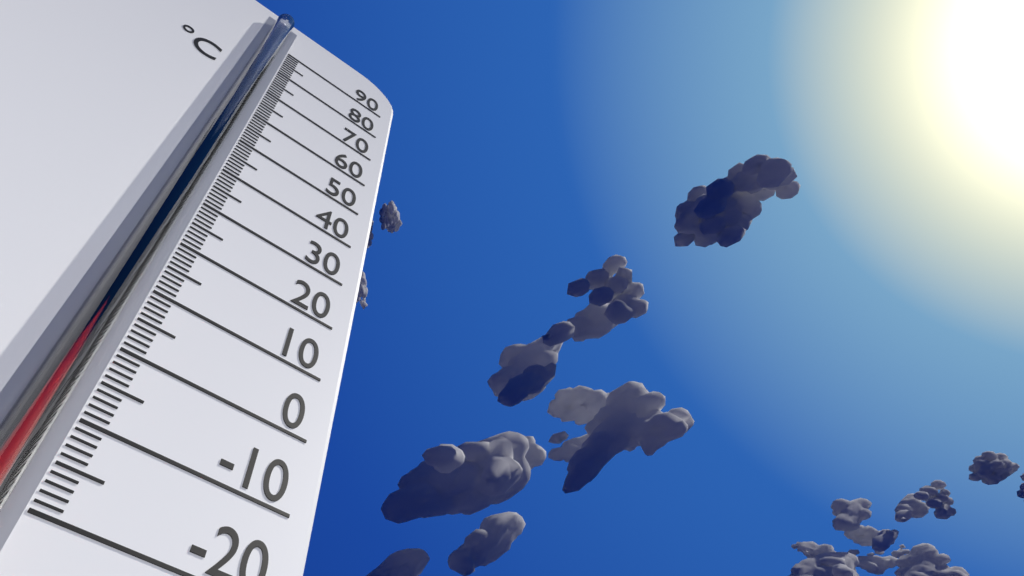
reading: 12 °C
